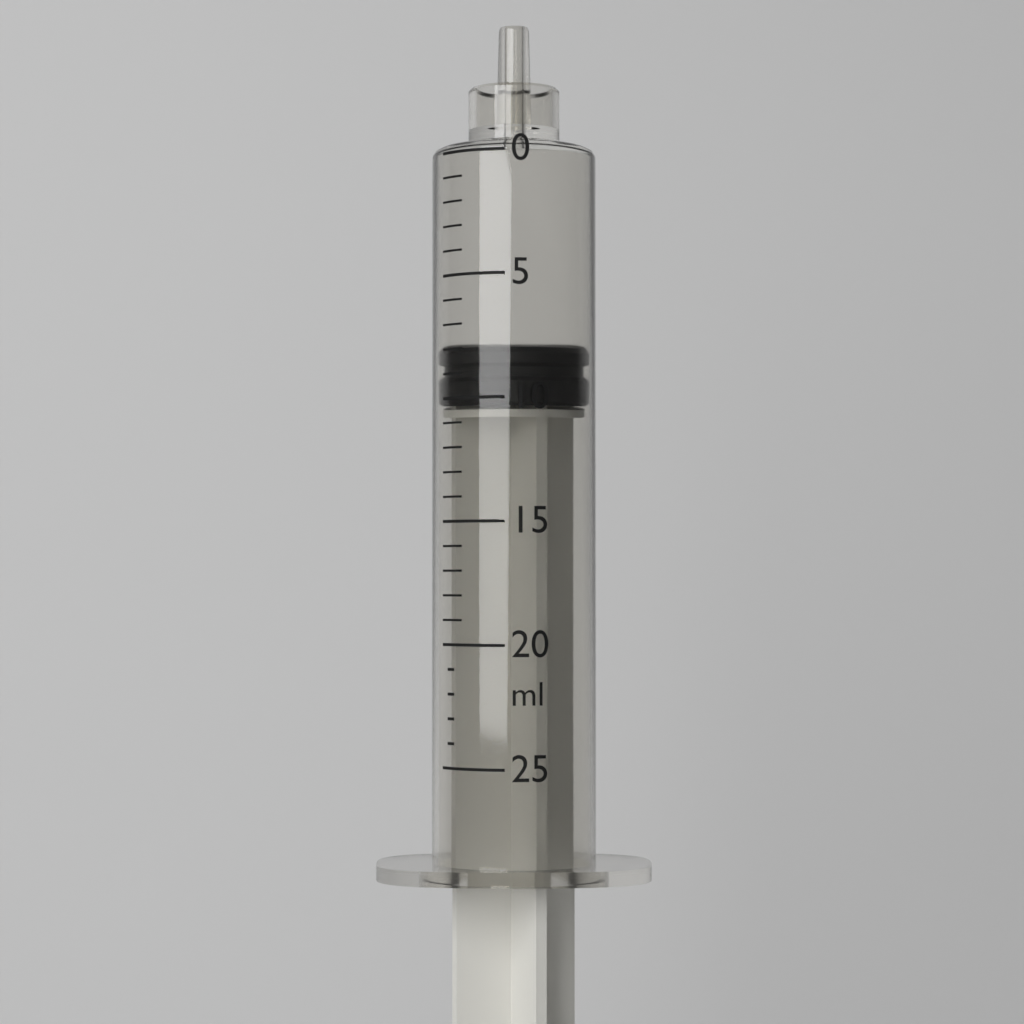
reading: 8 ml
